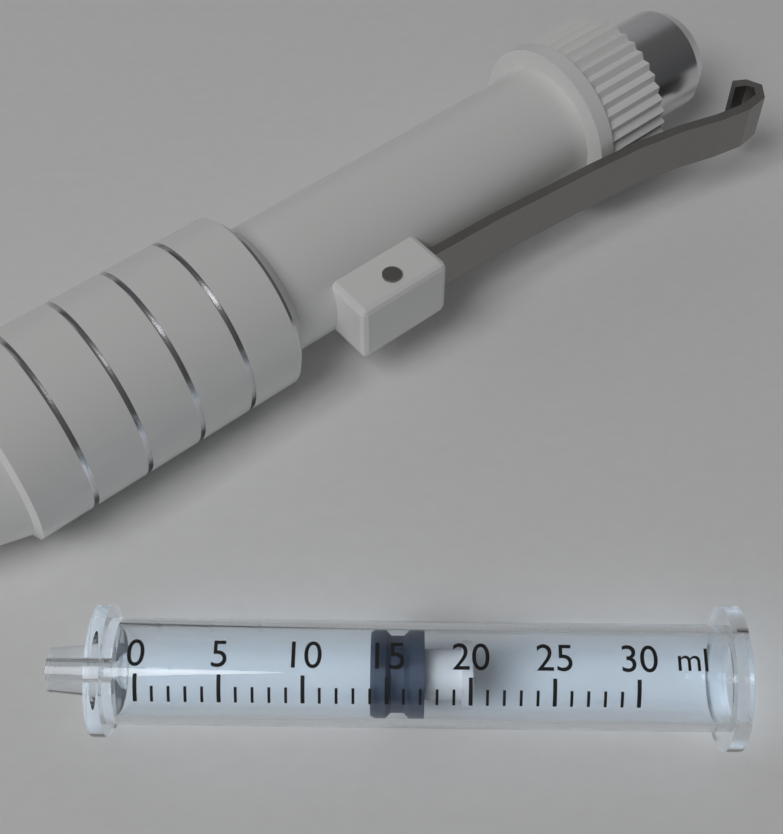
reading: 14 ml
